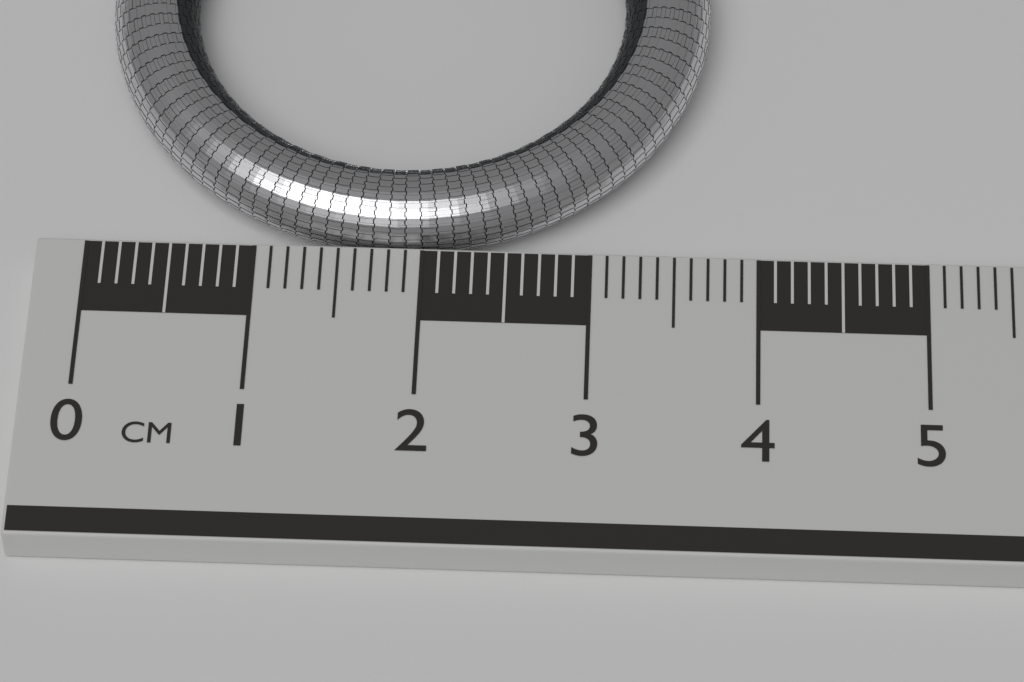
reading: 3.7 cm
